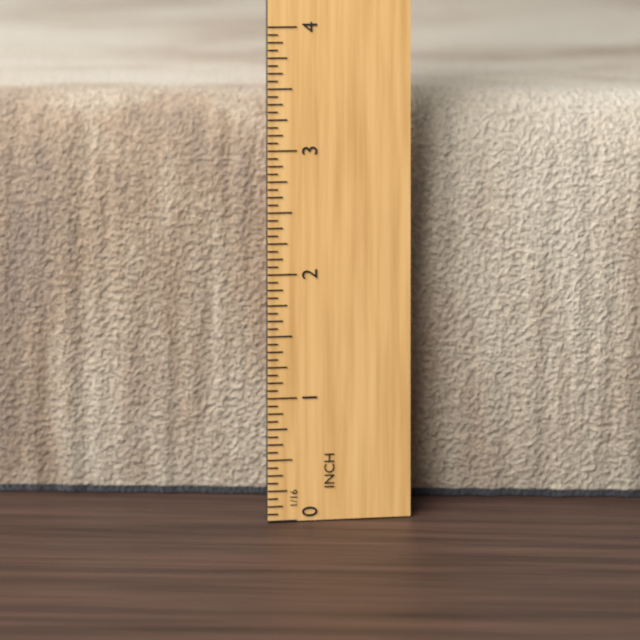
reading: 3.3750 in
